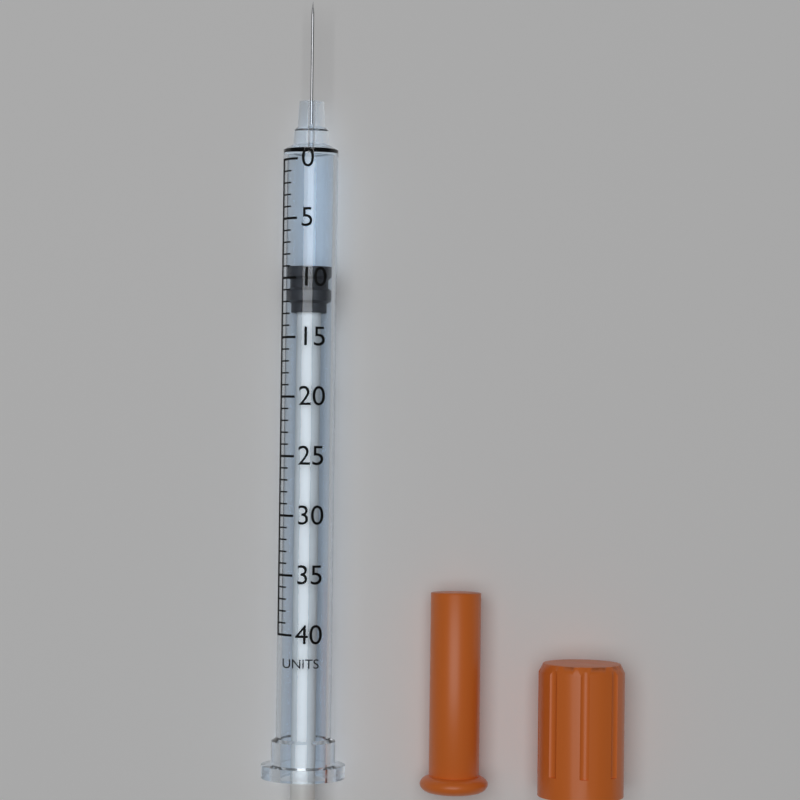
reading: 9 units
